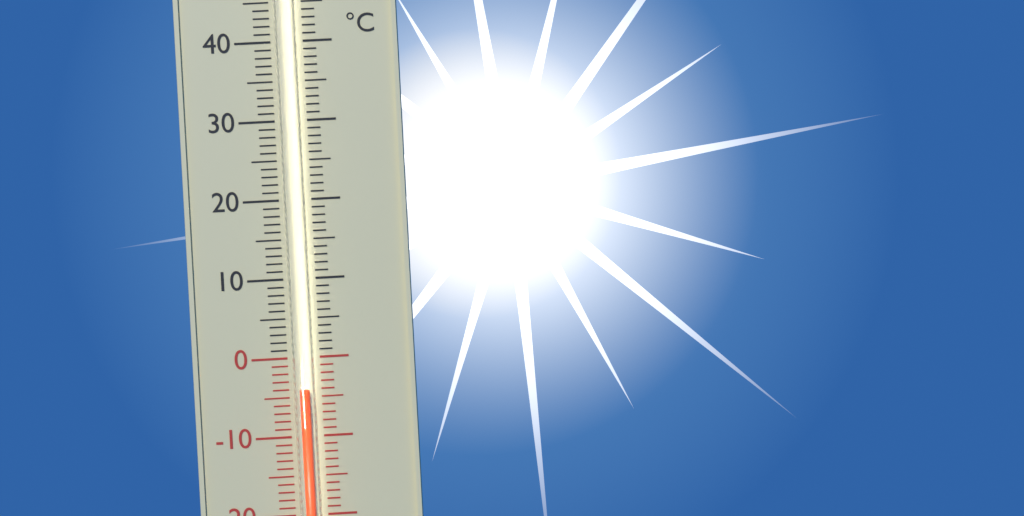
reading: -4 °C
